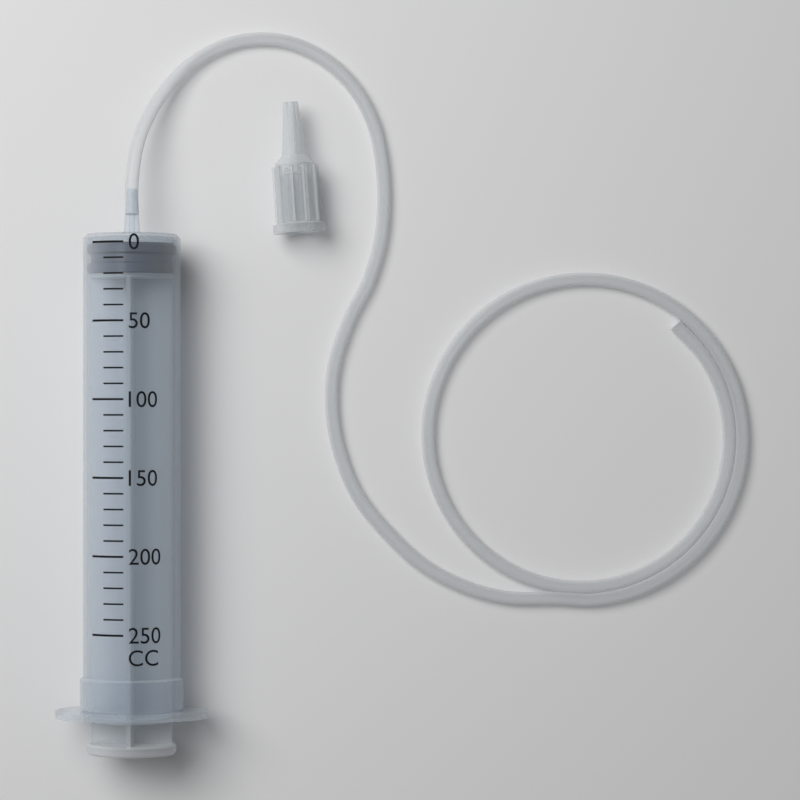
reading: 0 cc
